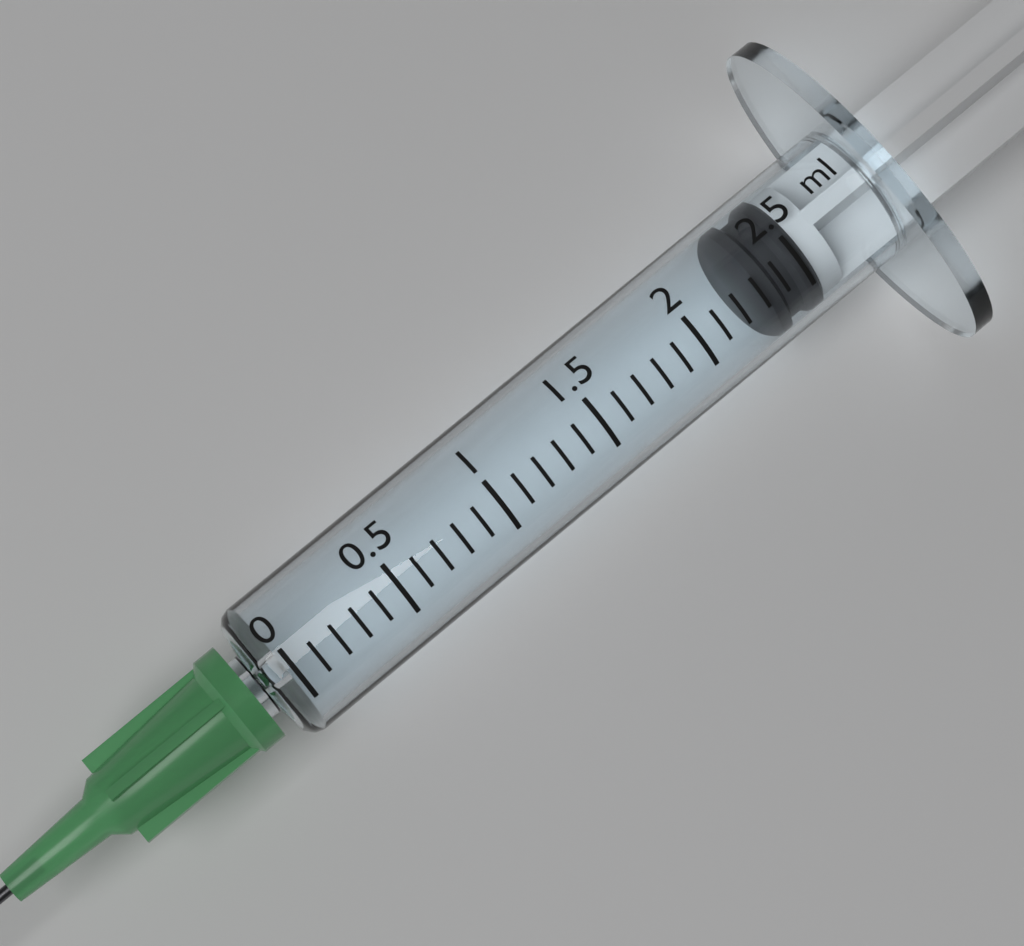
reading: 2.3 ml
